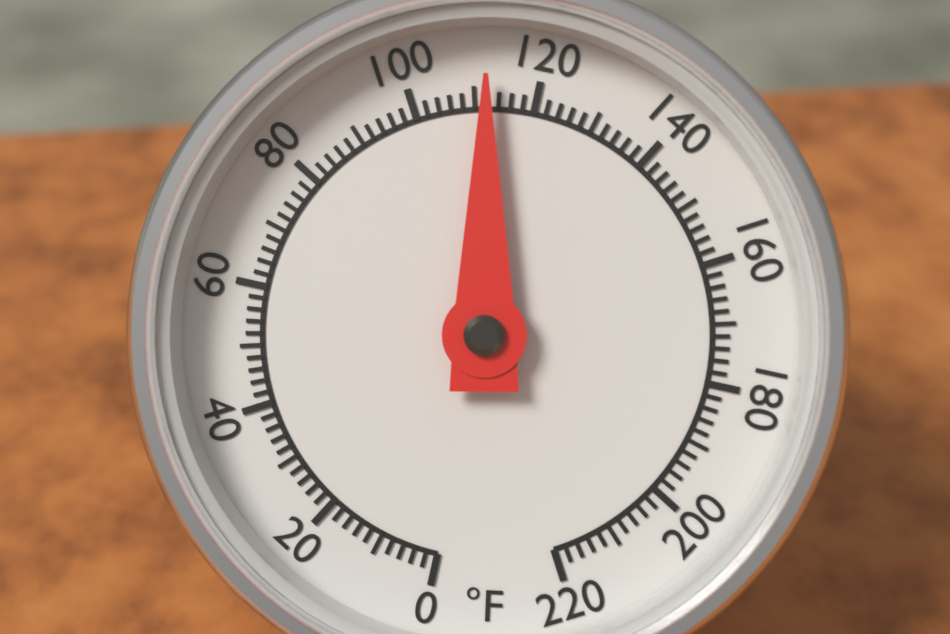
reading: 112 °F
